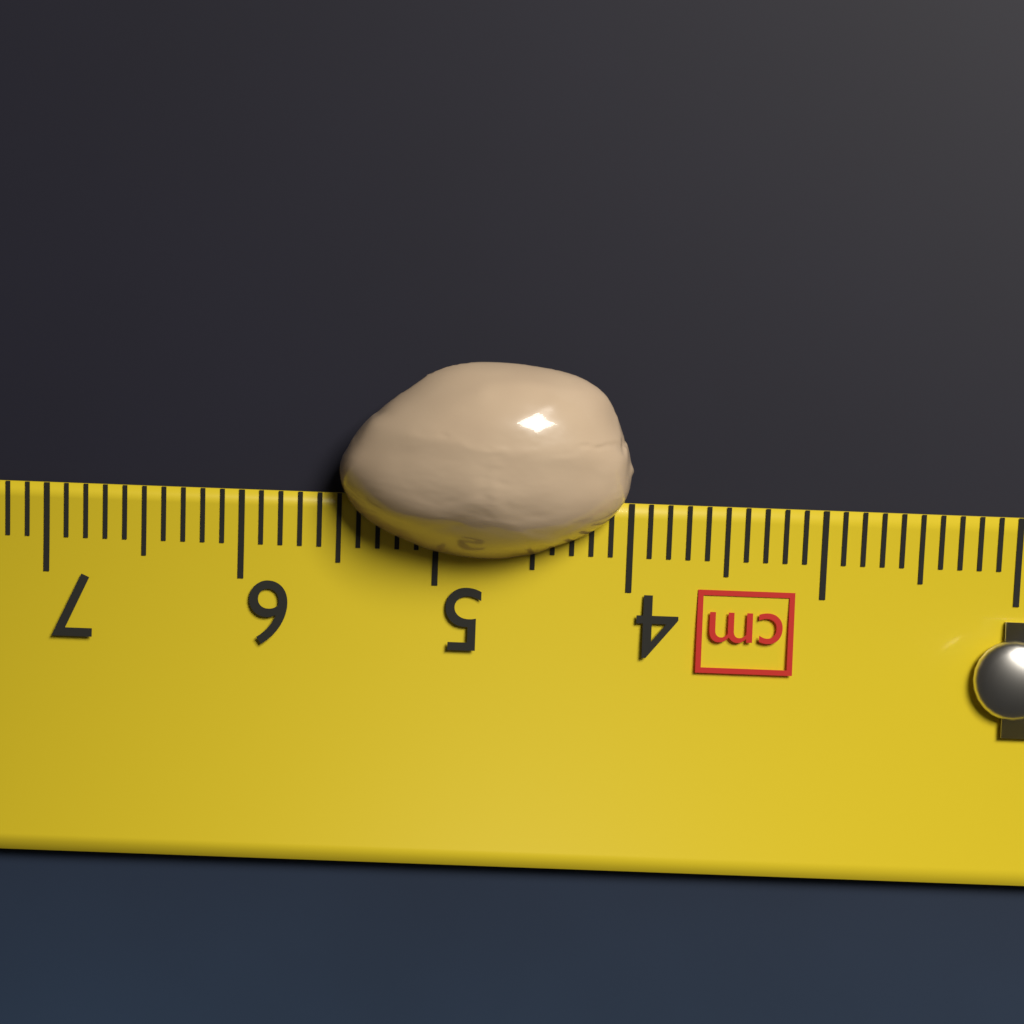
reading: 5.5 cm
